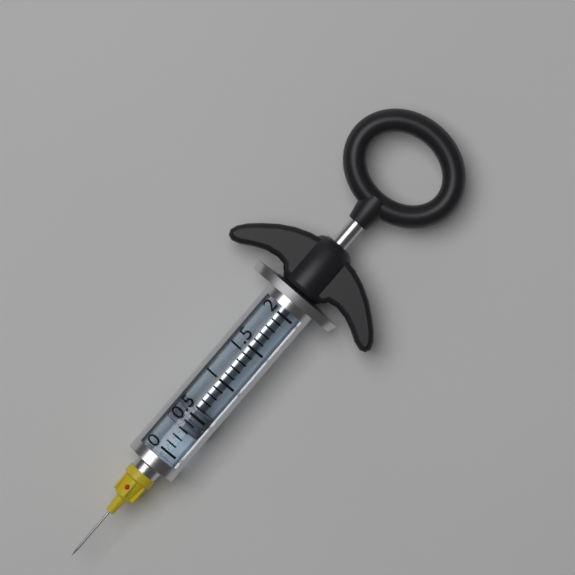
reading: 0.3 (no unit)
